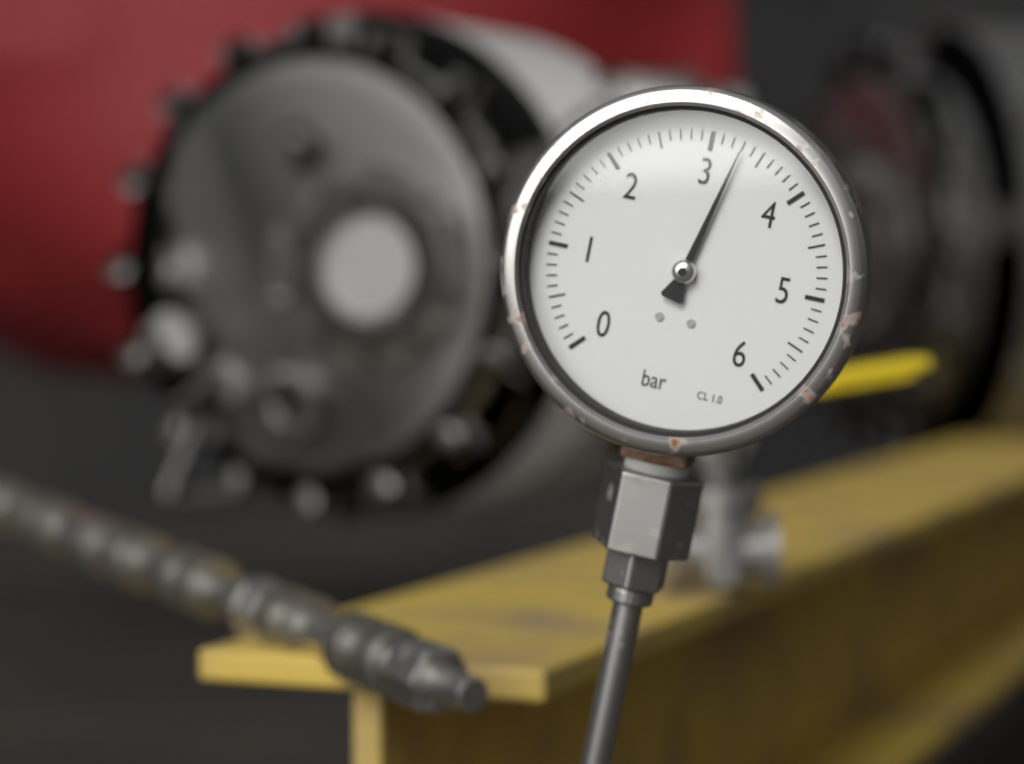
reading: 3.3 bar
